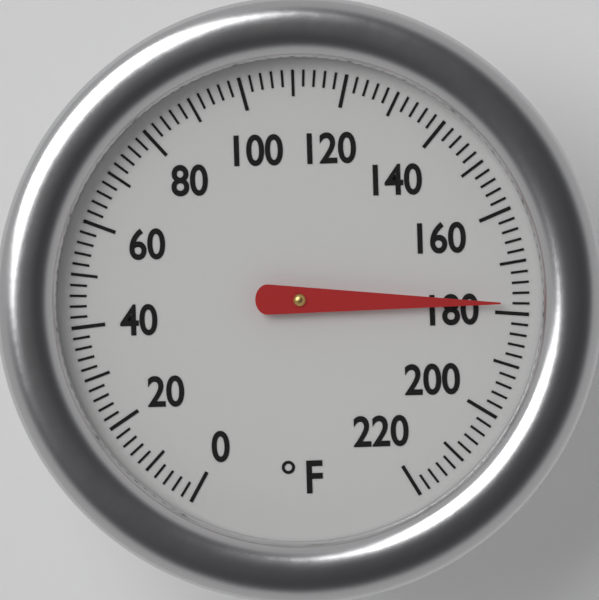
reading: 178 °F
